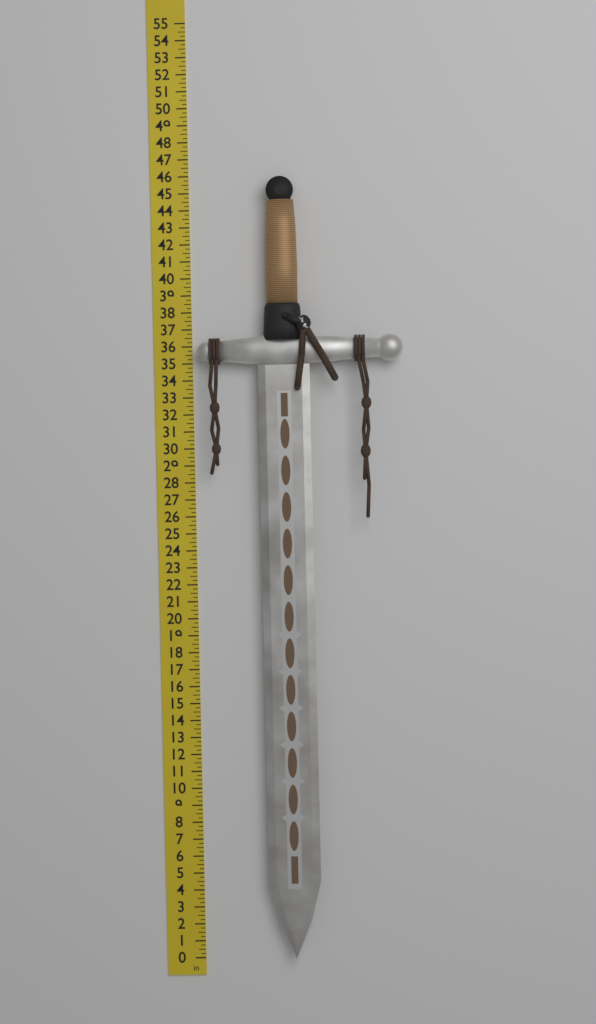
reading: 45.75 in
